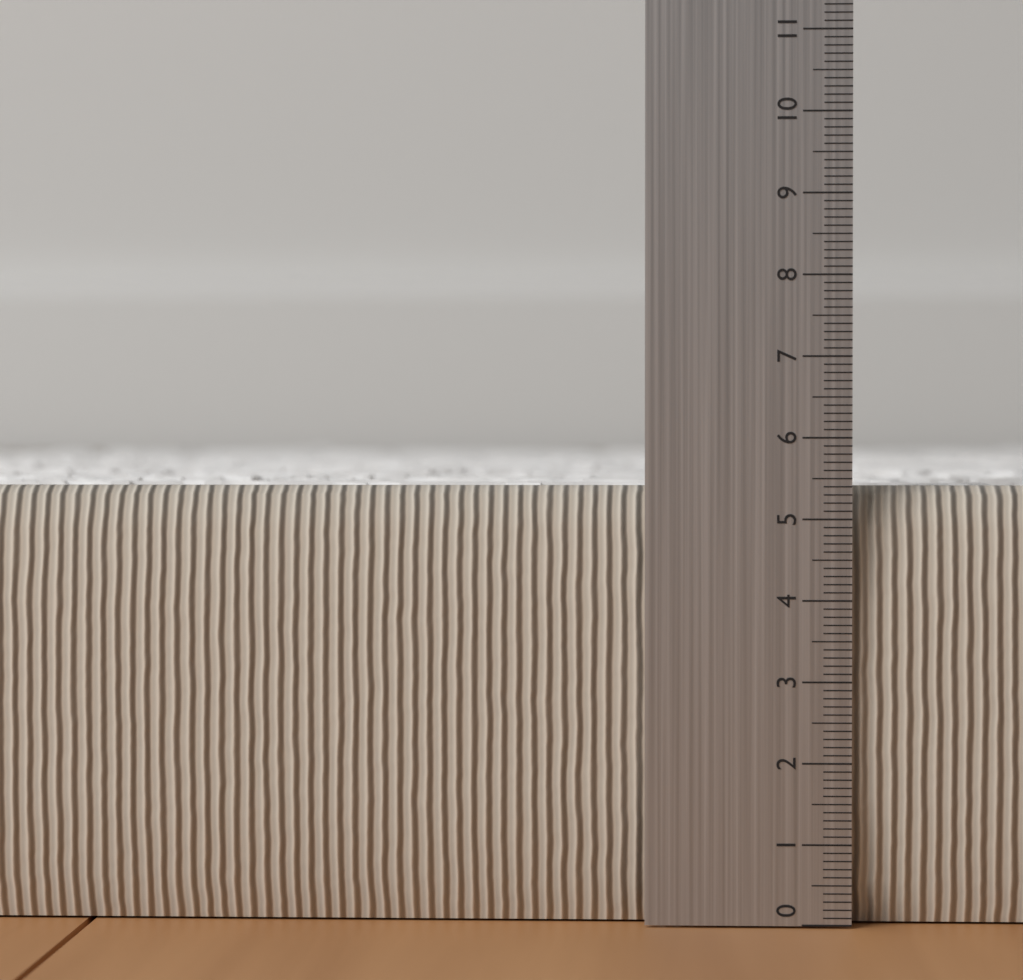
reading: 5.4 (no unit)
